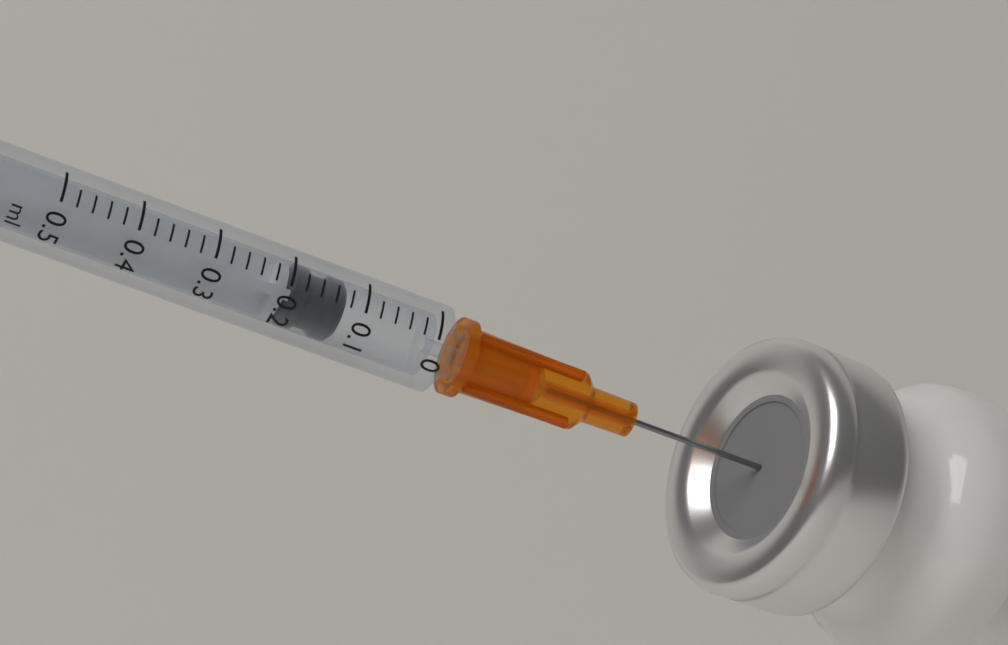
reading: 0.12 ml
